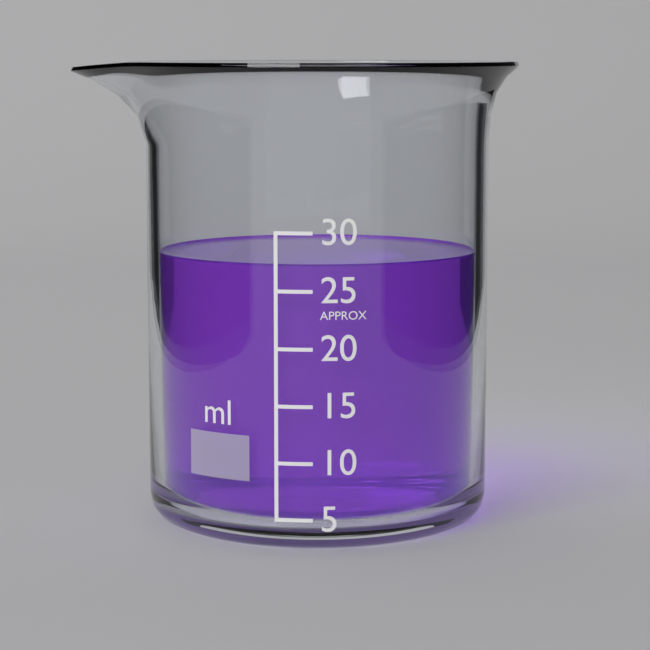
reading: 27 ml
